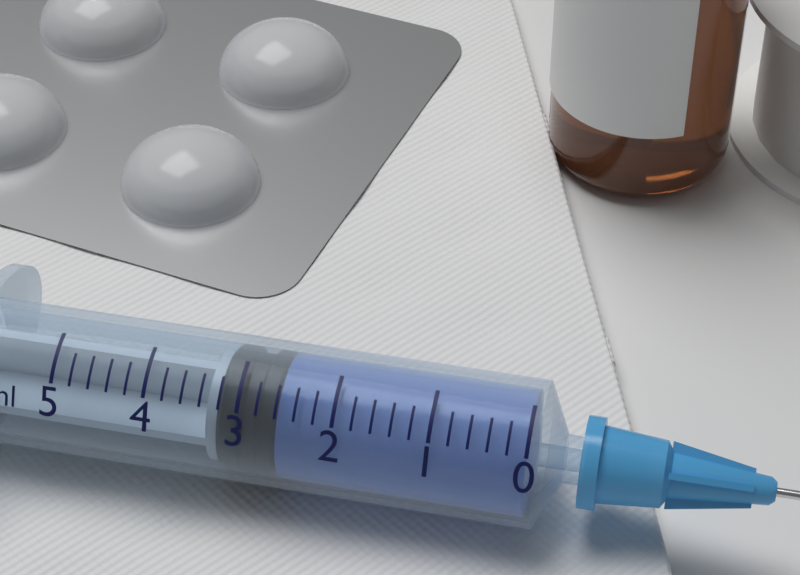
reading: 2.6 ml
